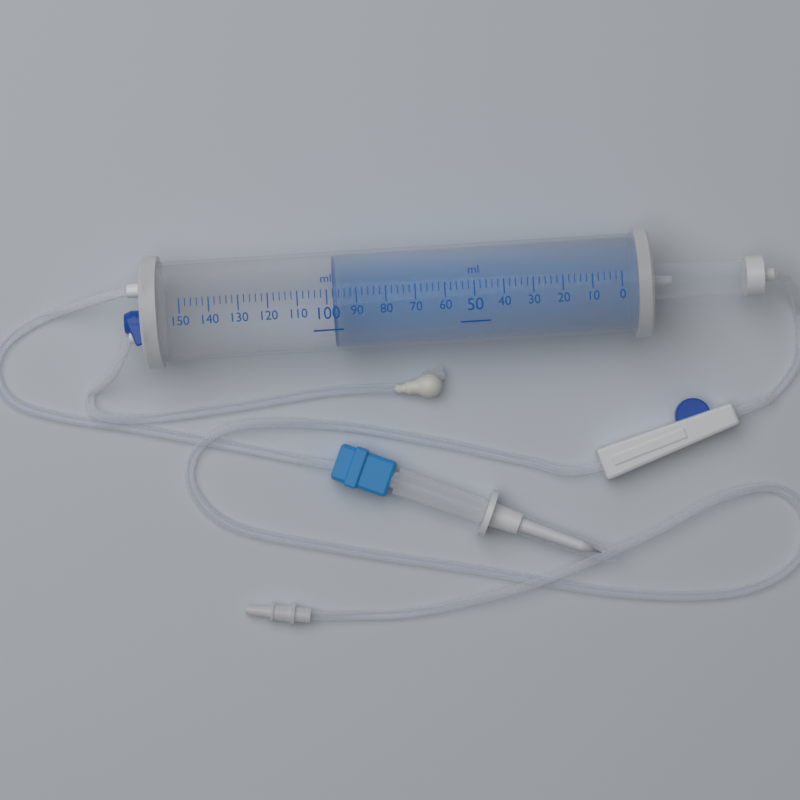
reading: 98 ml
